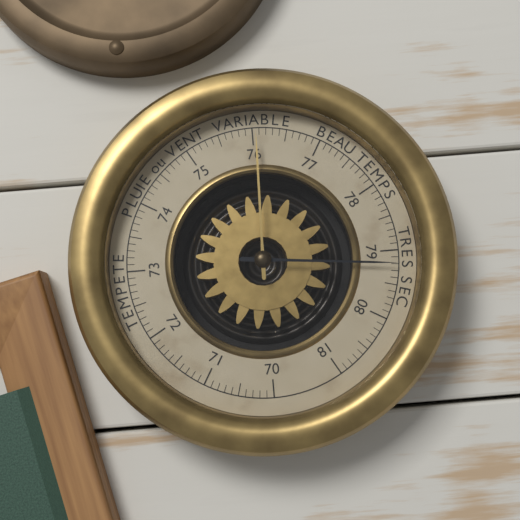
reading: 79.2 (no unit)
